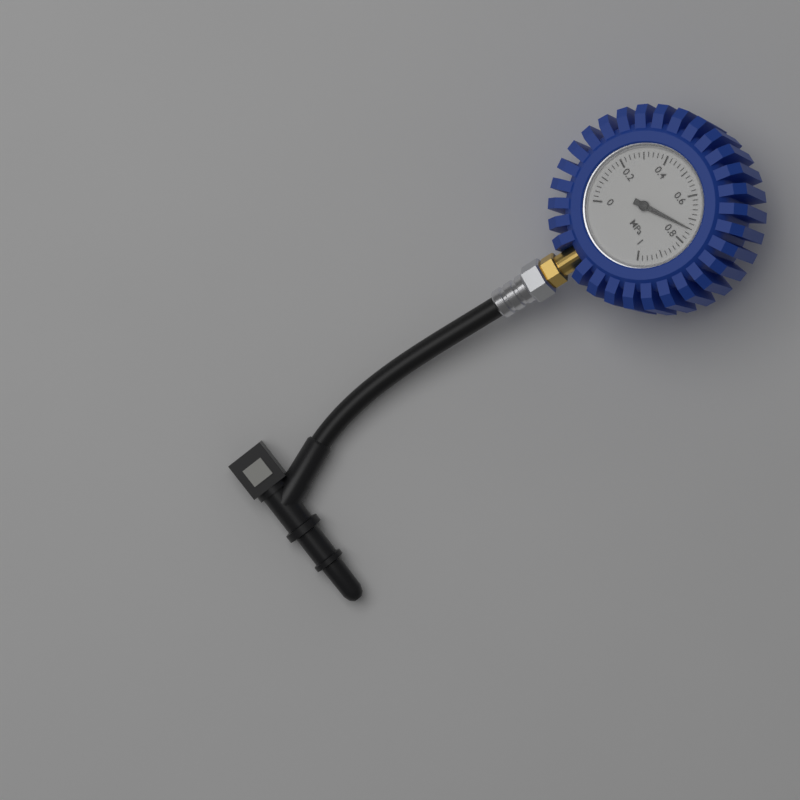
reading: 0.74 MPa
